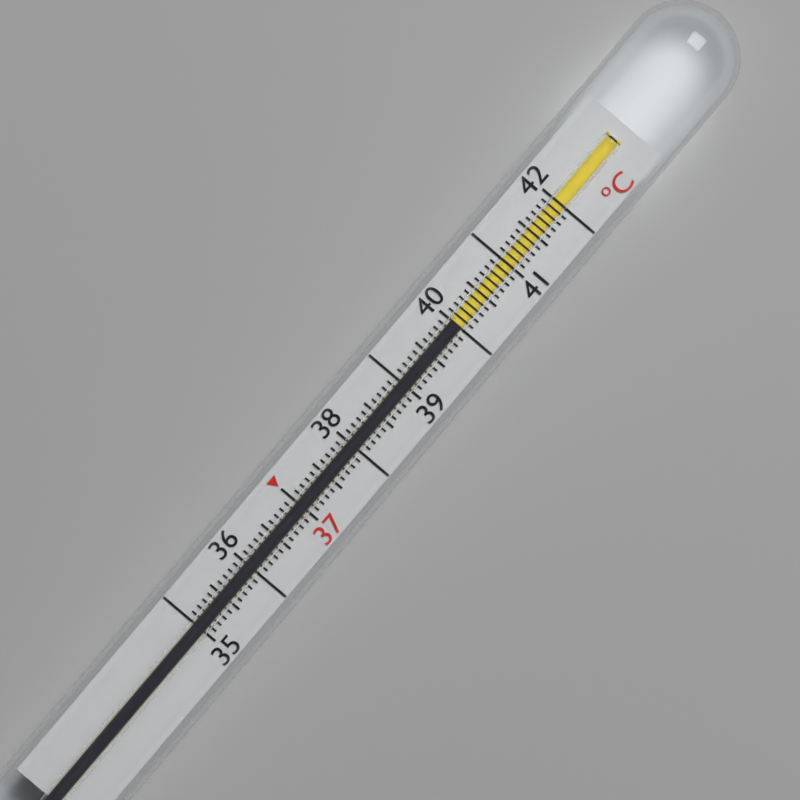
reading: 40.0 °C
